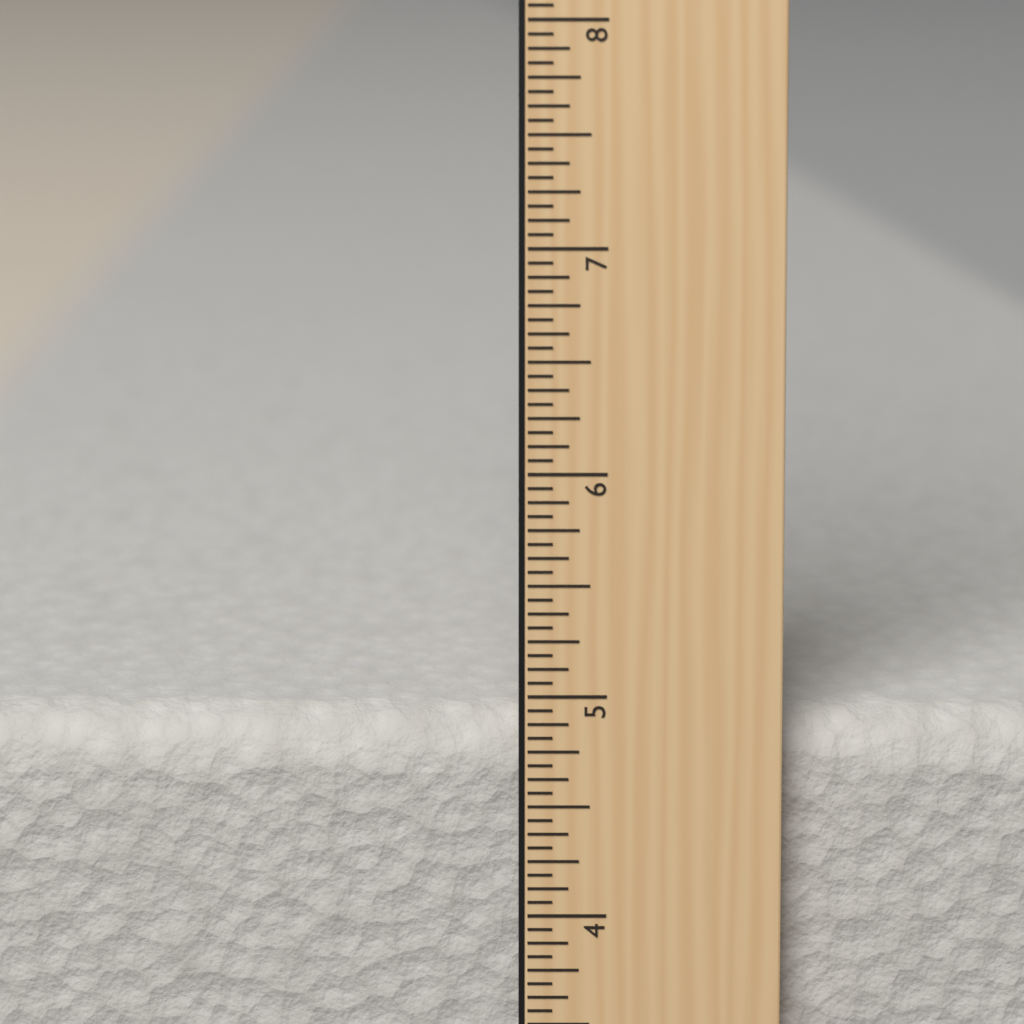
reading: 4.8750 in
